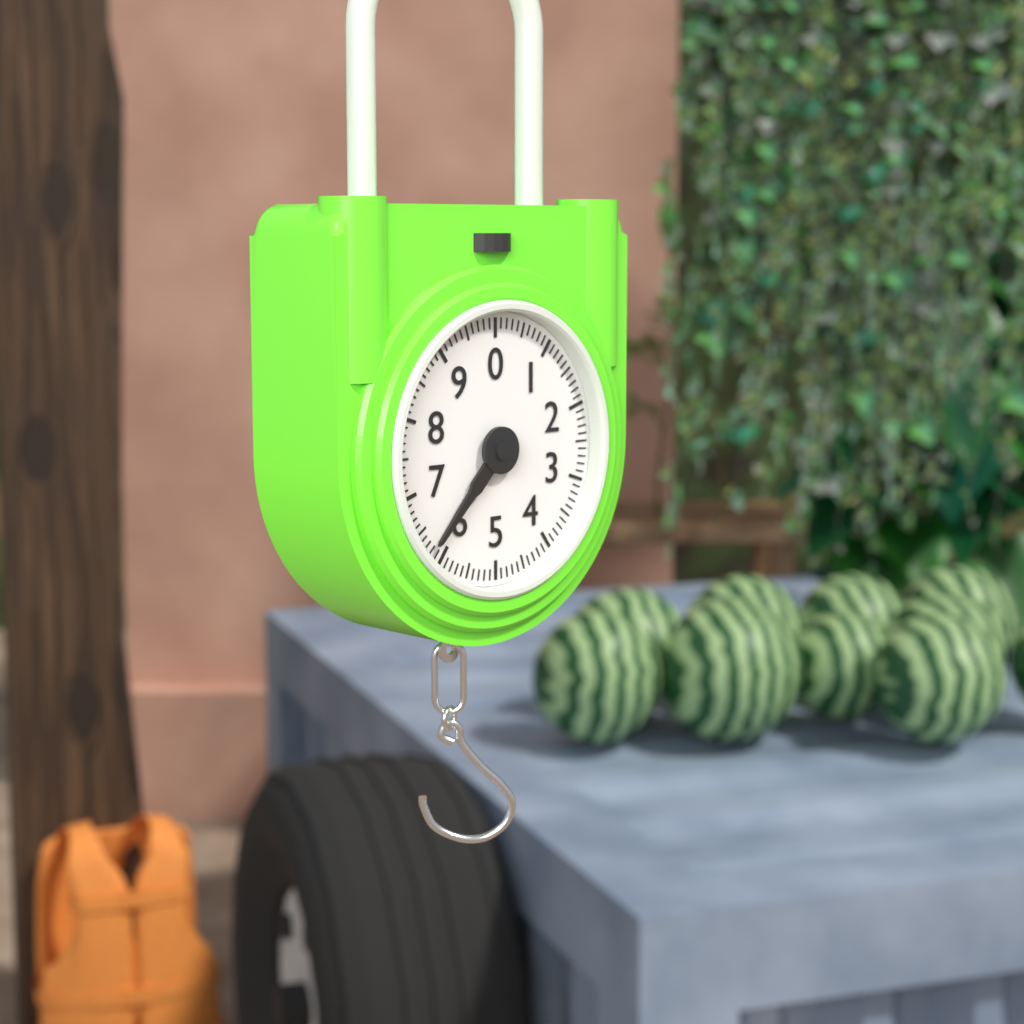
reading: 6.2 (no unit)
